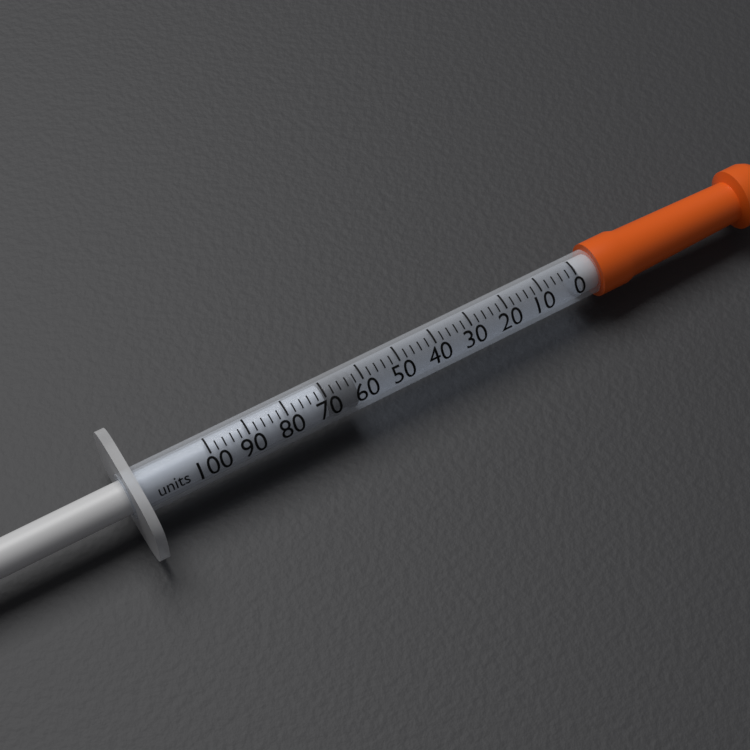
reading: 62 units
